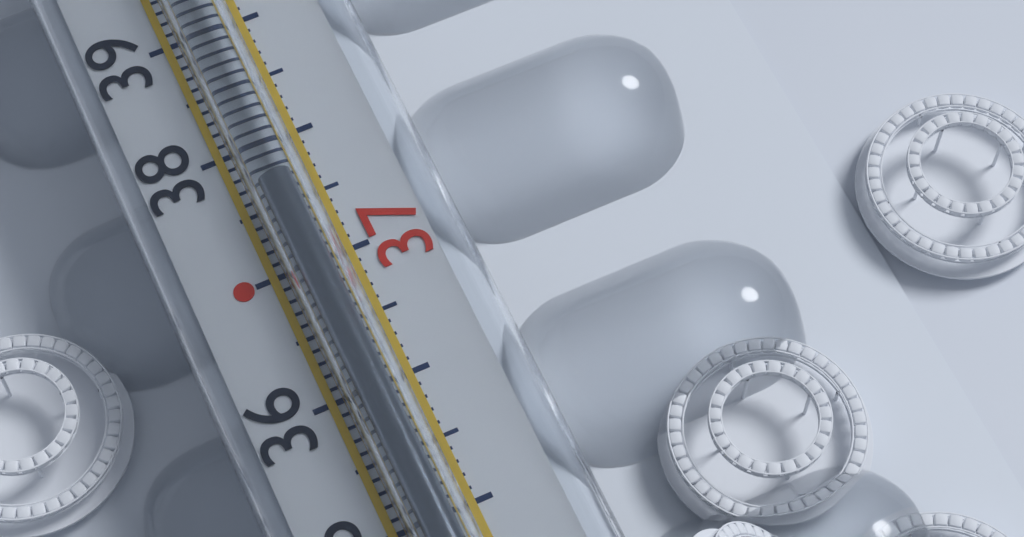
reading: 37.6 °C
